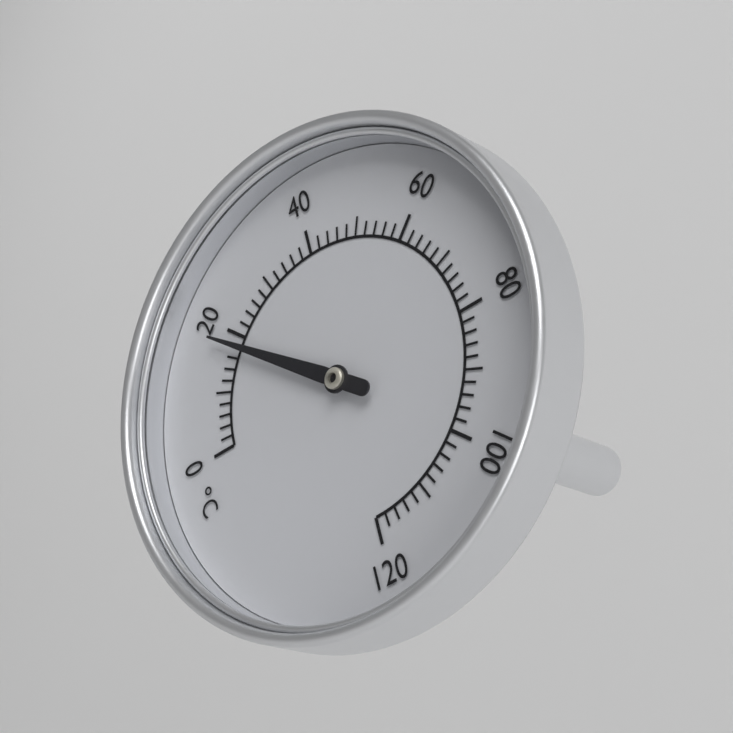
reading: 18 °C
